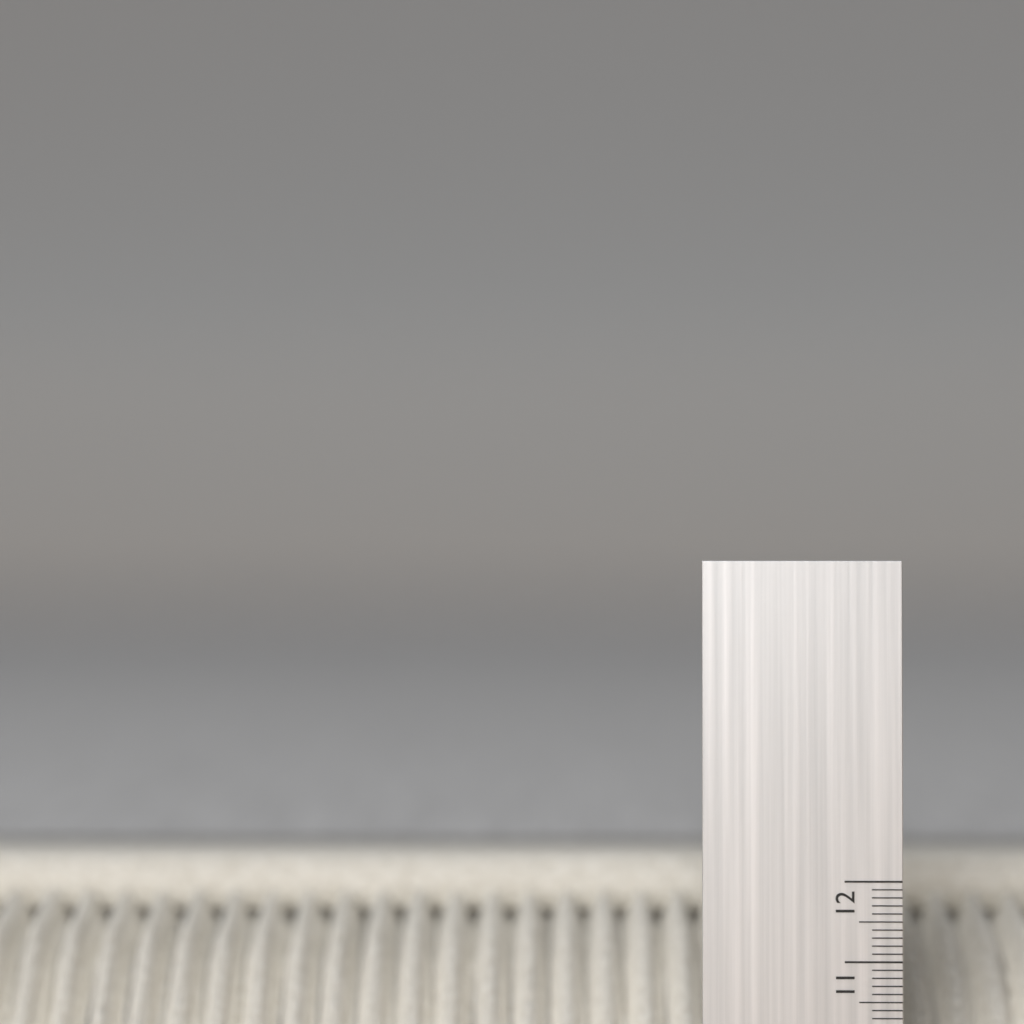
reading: 11.8 (no unit)
